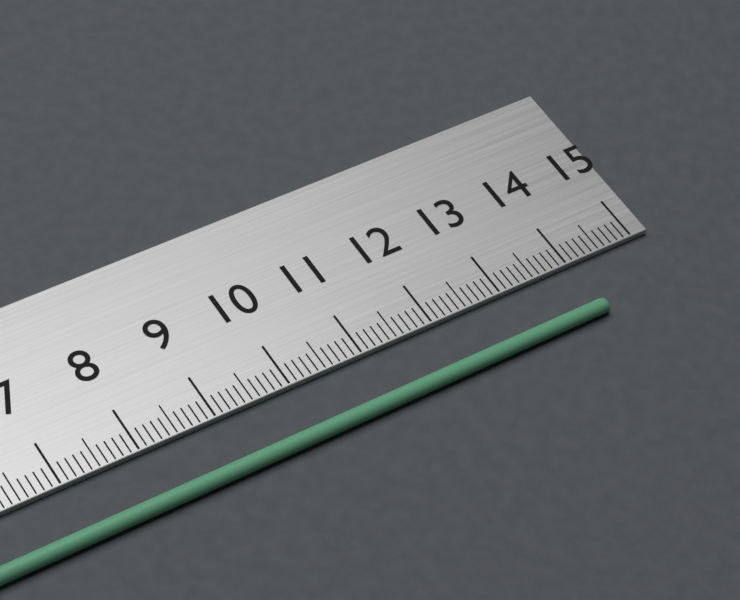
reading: 14.1 cm
